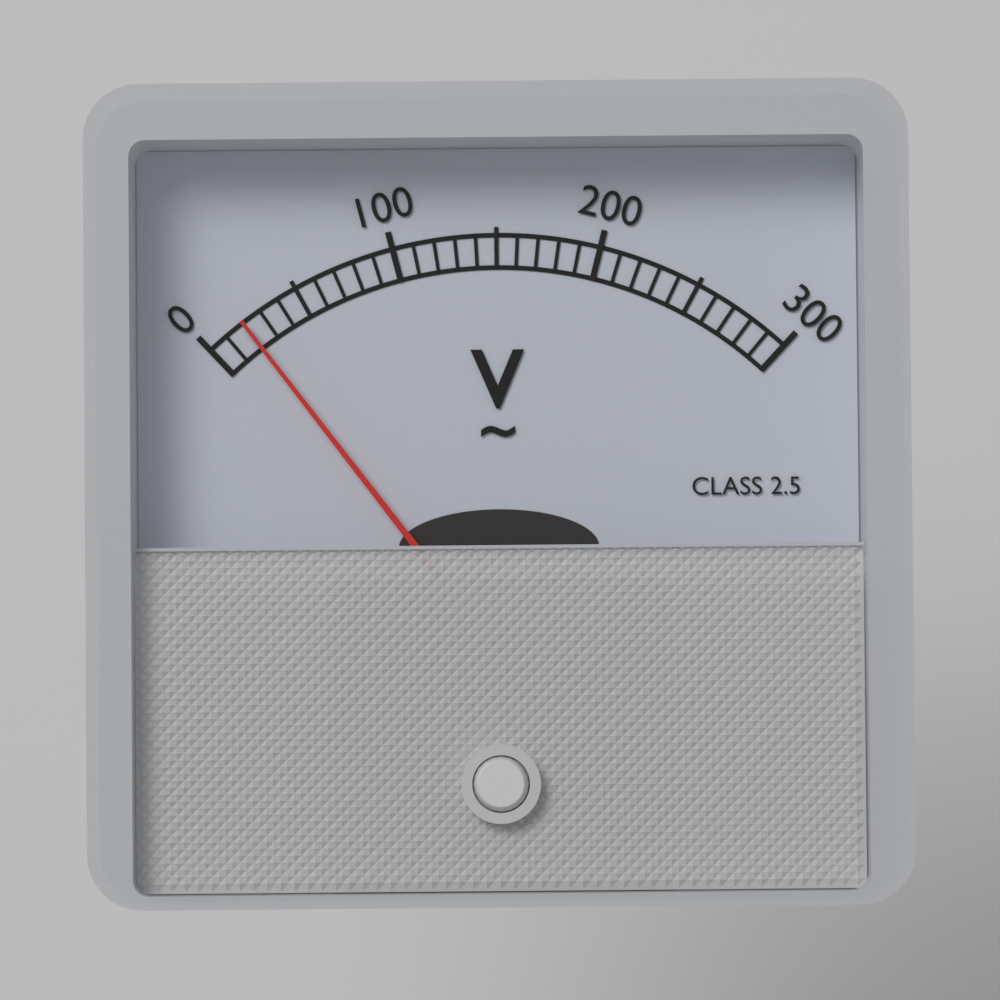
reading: 20 V
